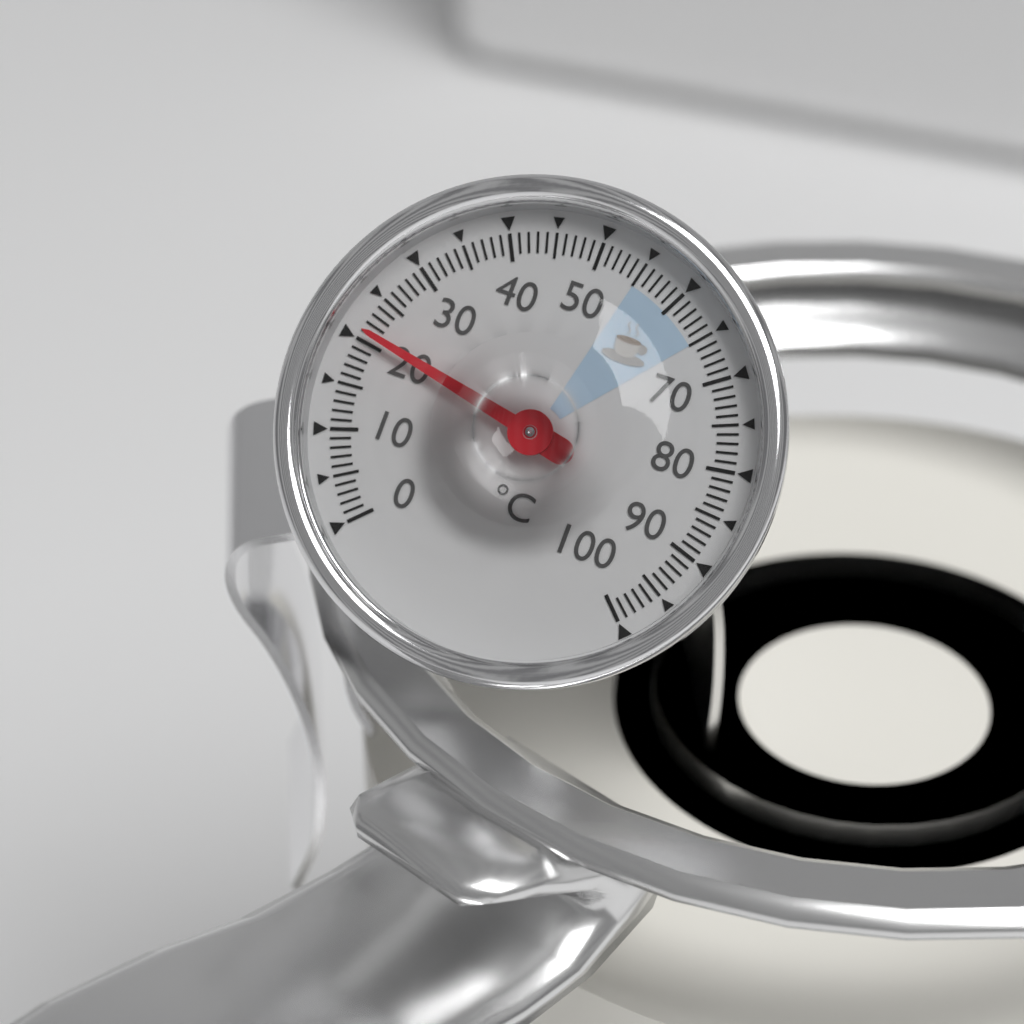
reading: 21 °C
